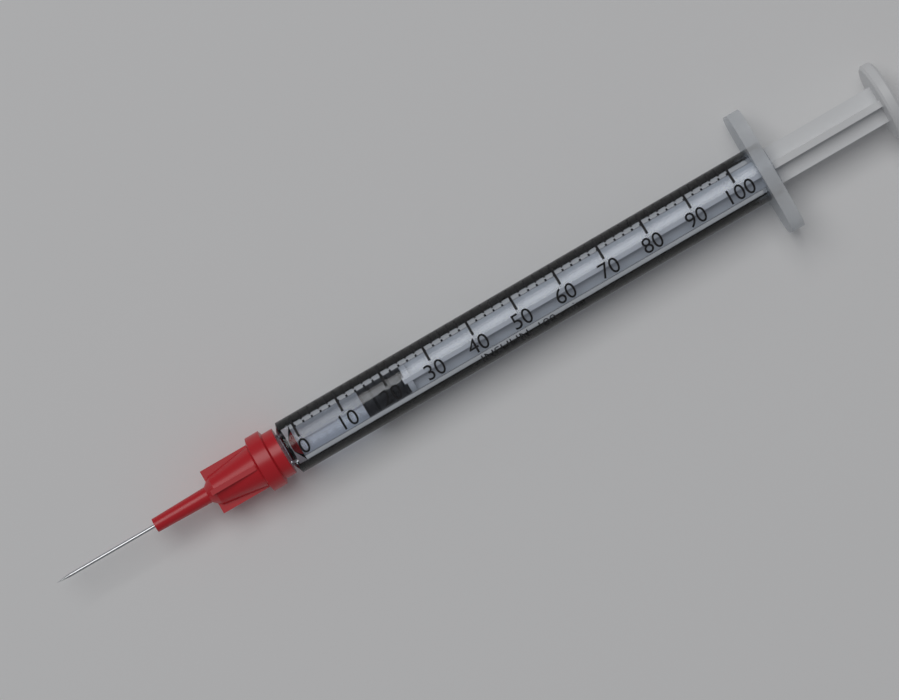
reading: 14 units
